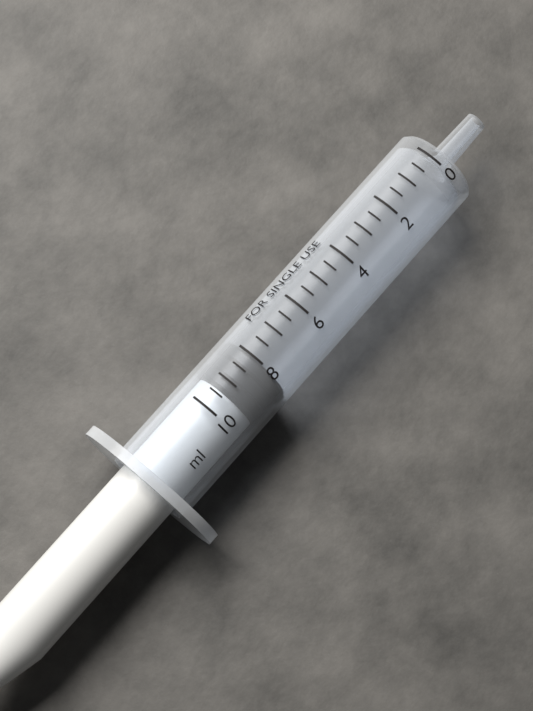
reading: 8.0 ml
